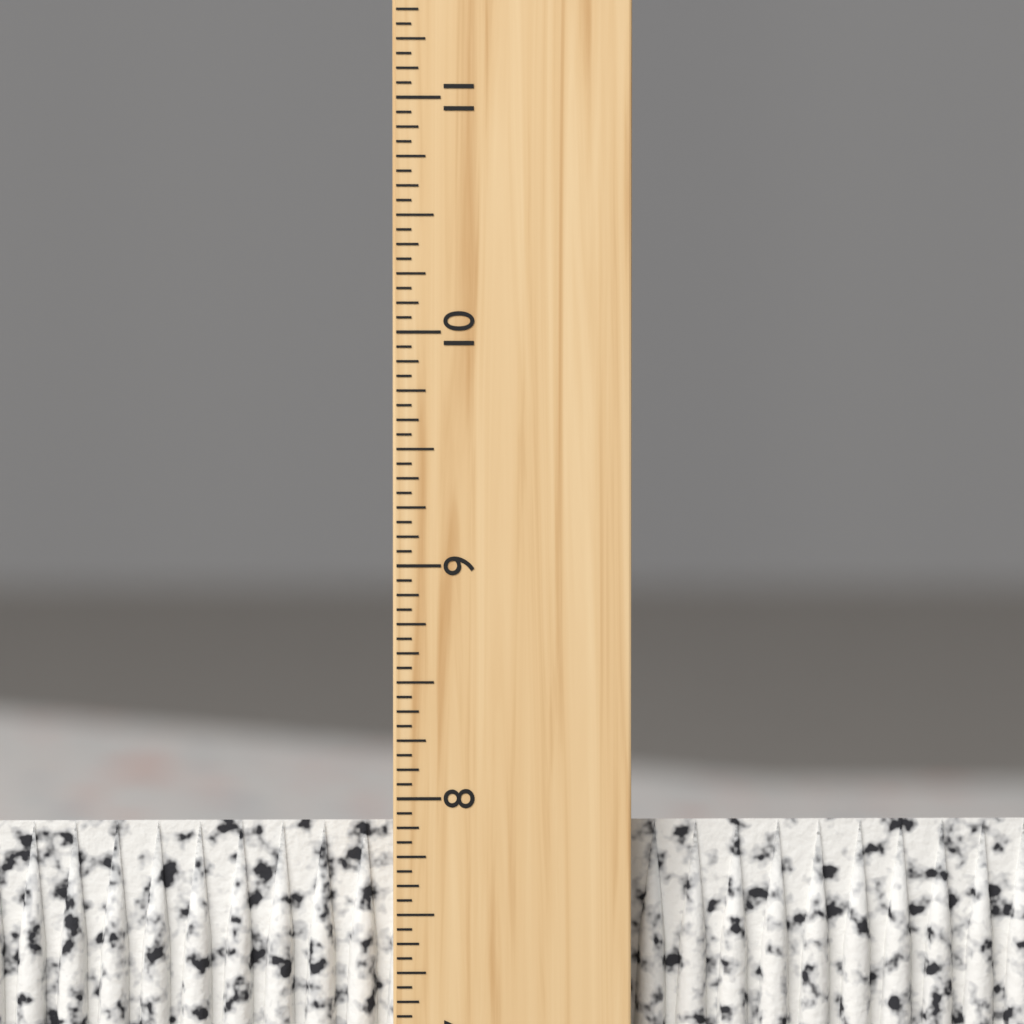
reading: 7.8750 inch
